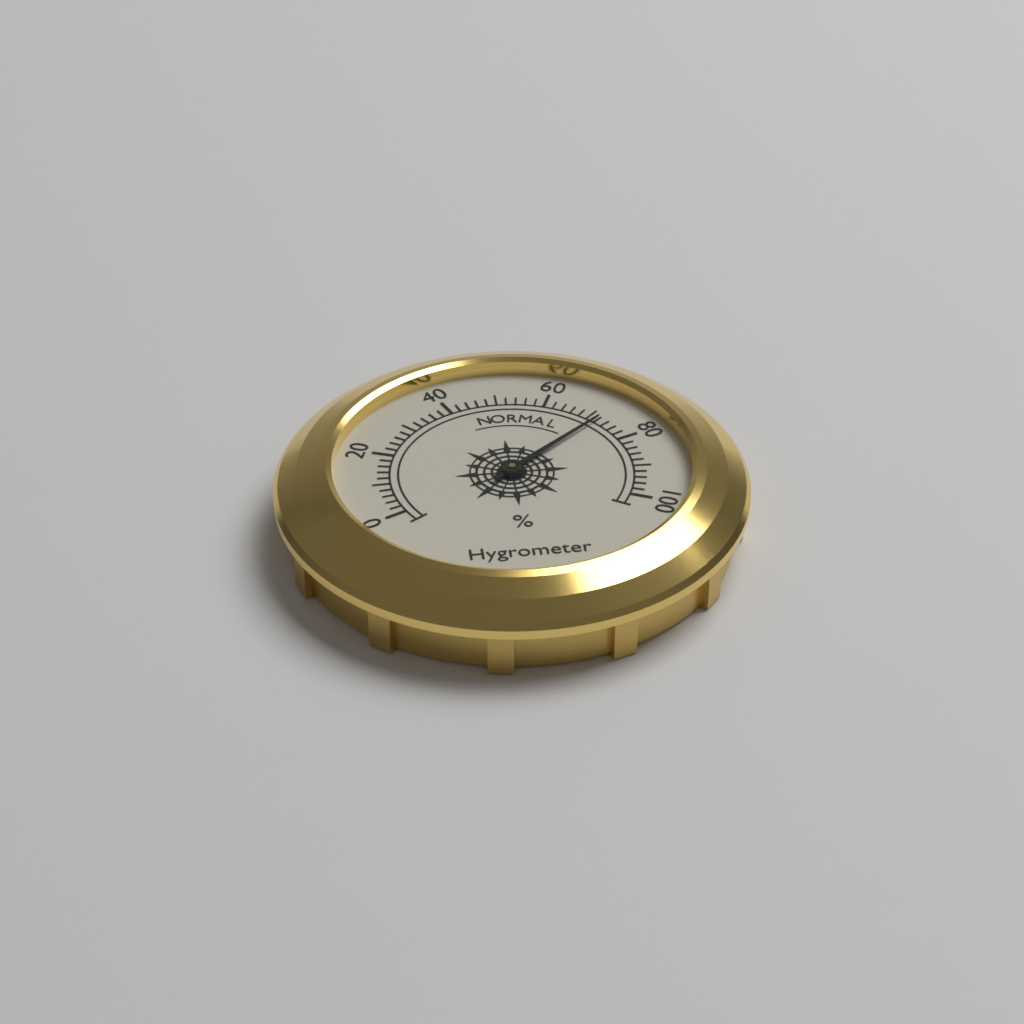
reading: 72 %
